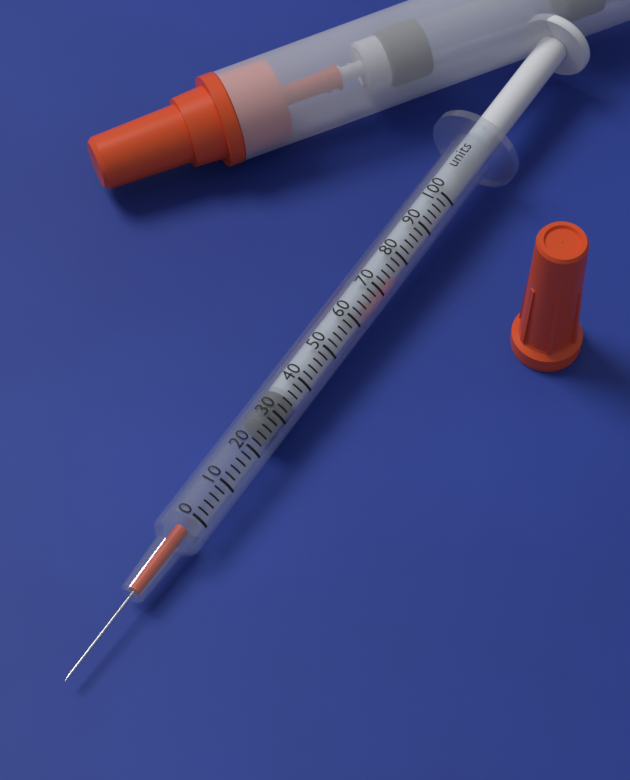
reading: 26 units
